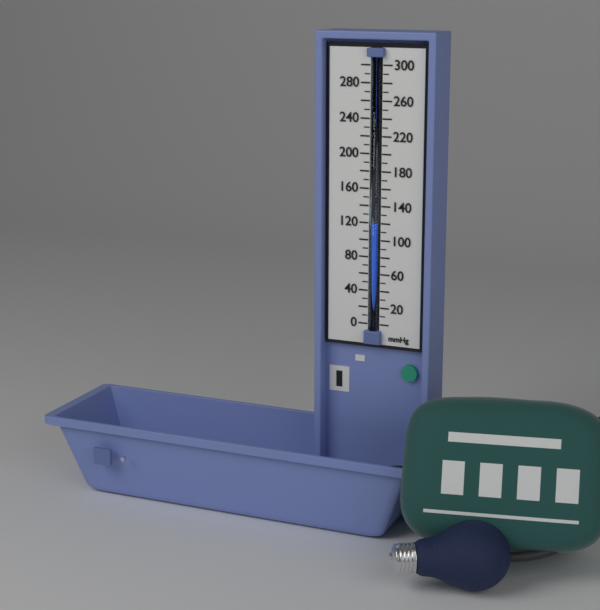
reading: 120 mmHg
